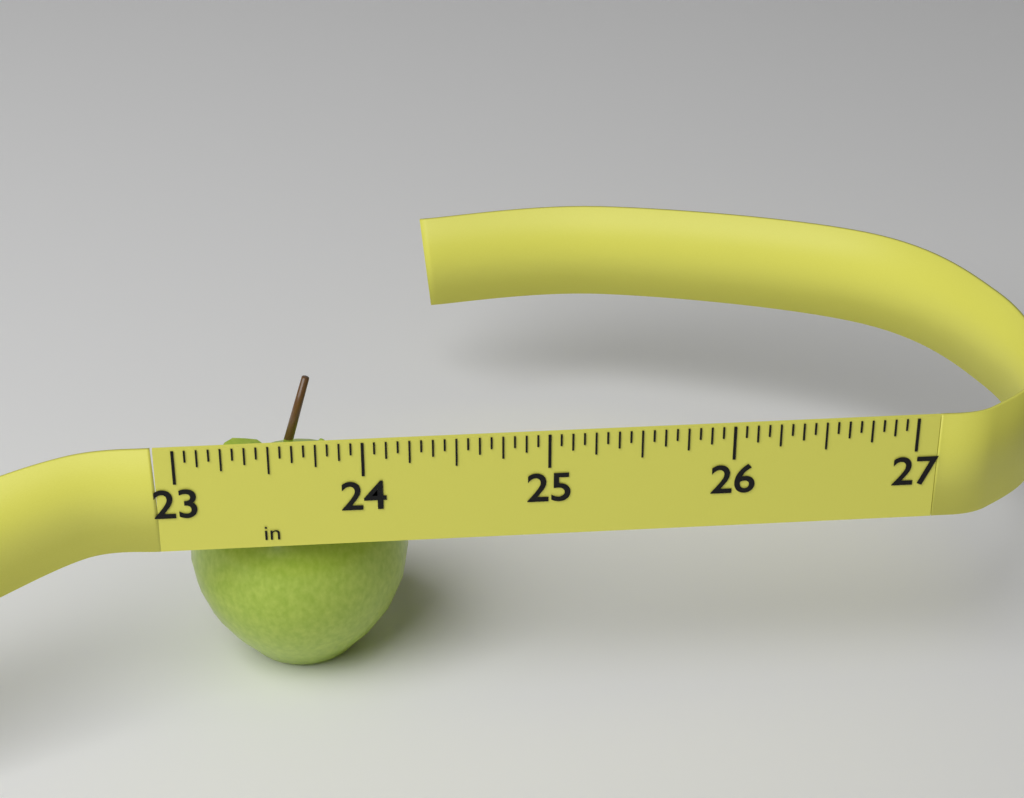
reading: 24.2500 in
